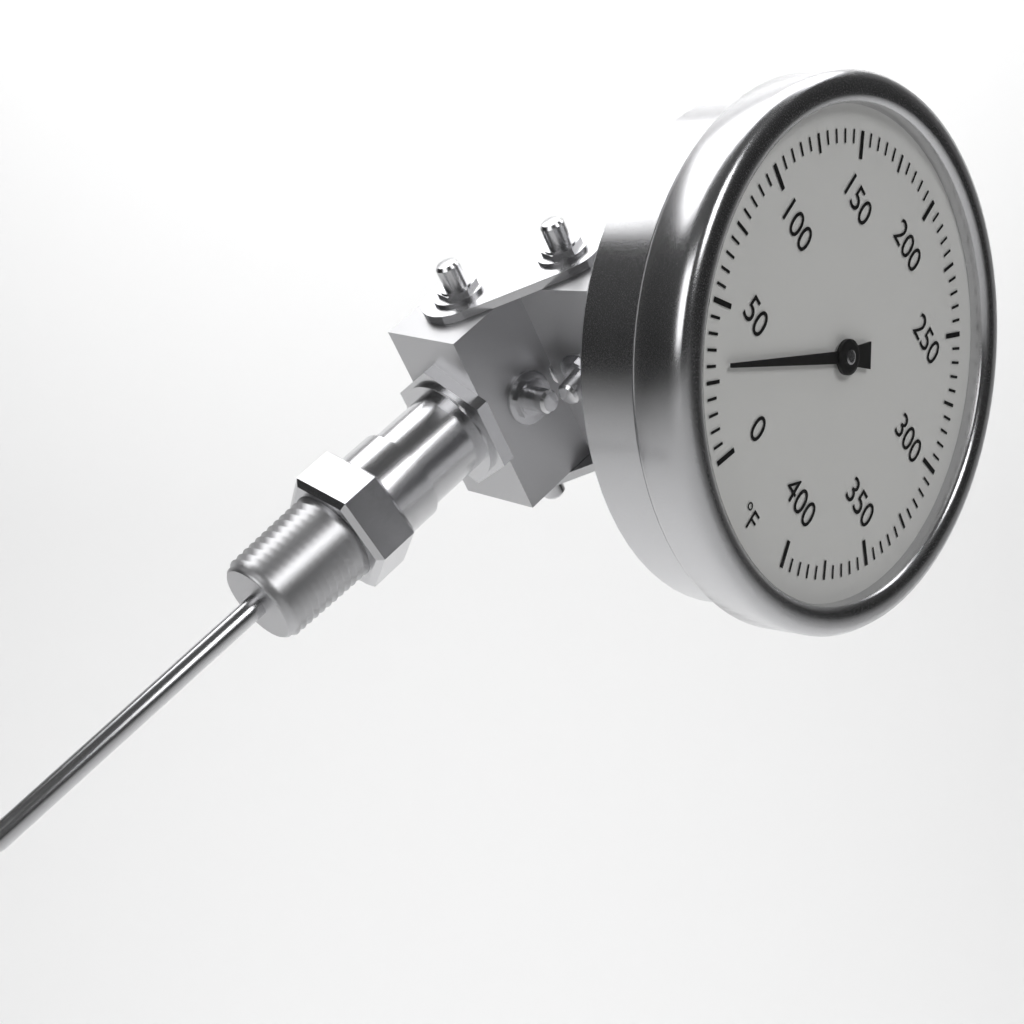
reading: 30 °F
